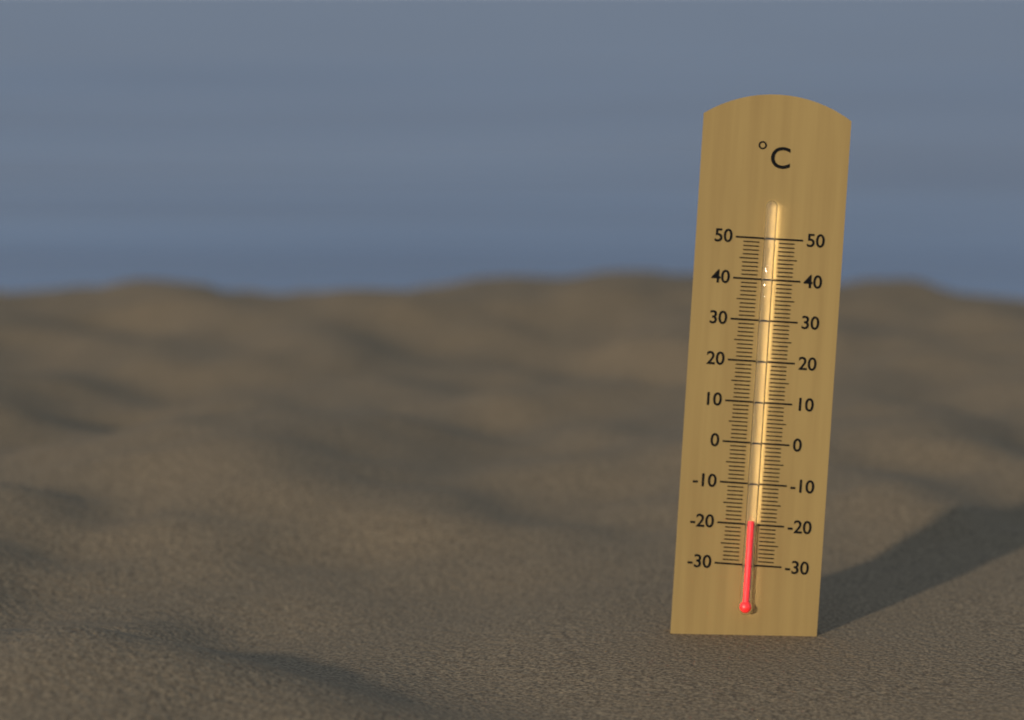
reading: -19 °C
